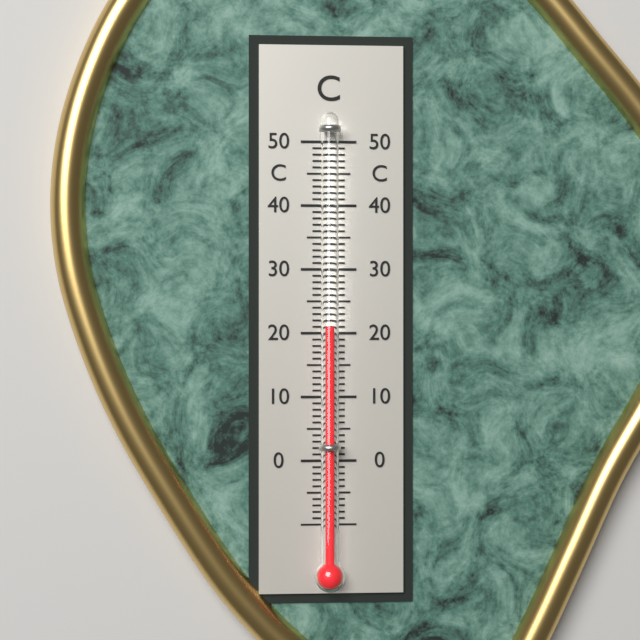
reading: 21 °C
